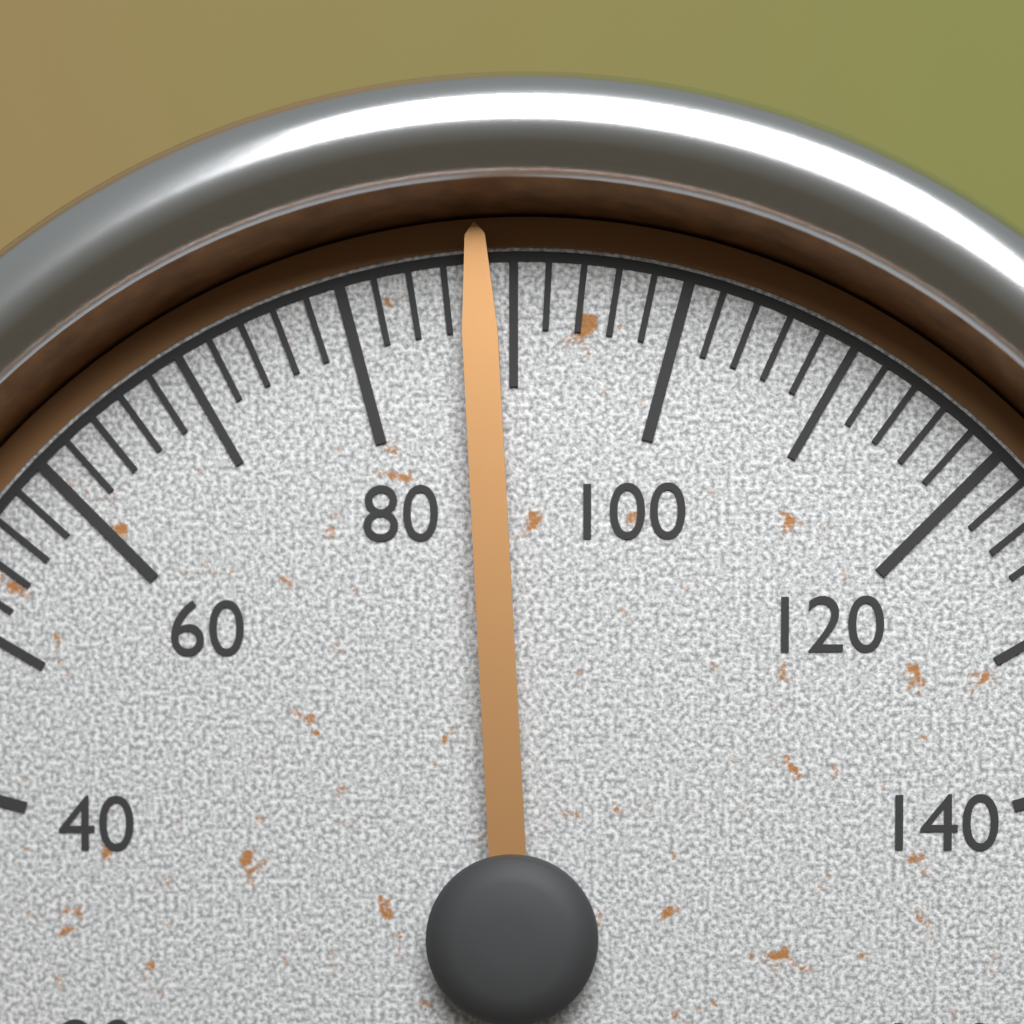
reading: 88 (no unit)
